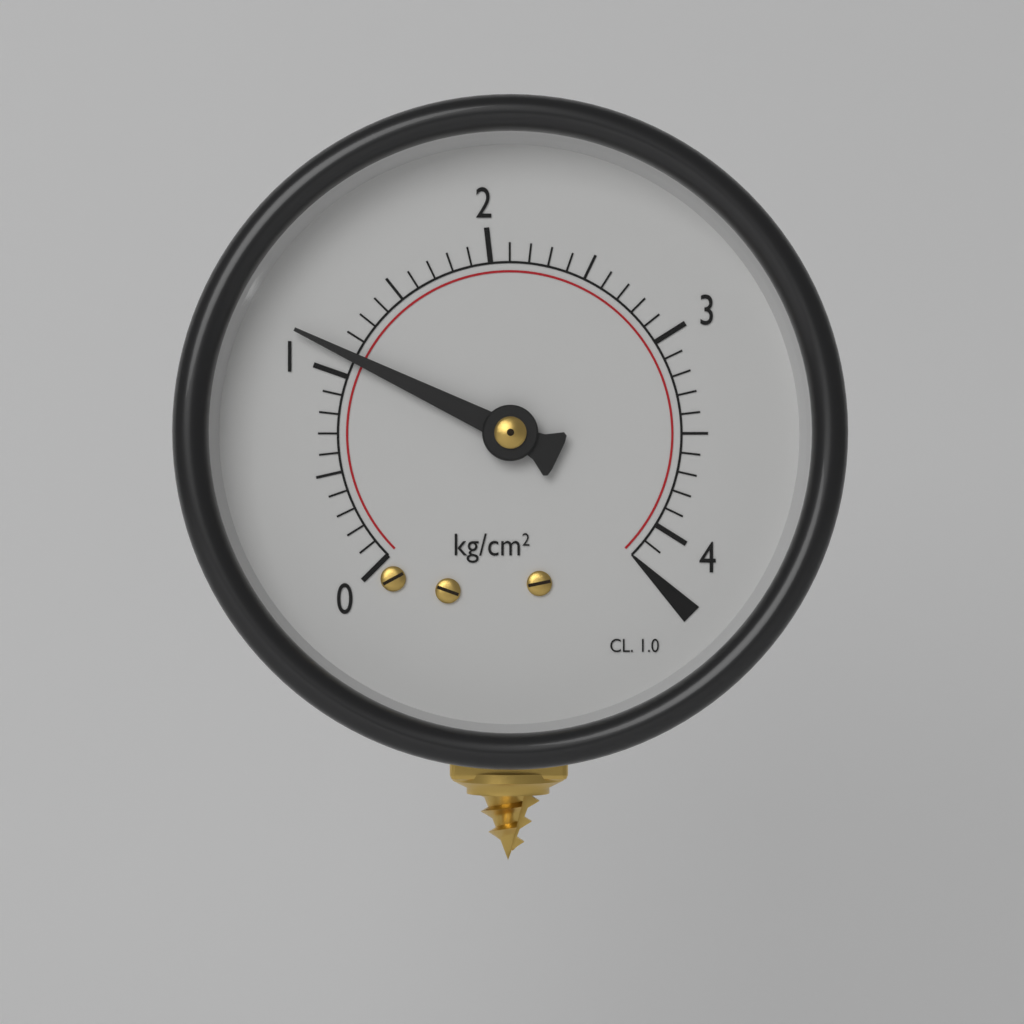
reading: 1.1 kg/cm²
